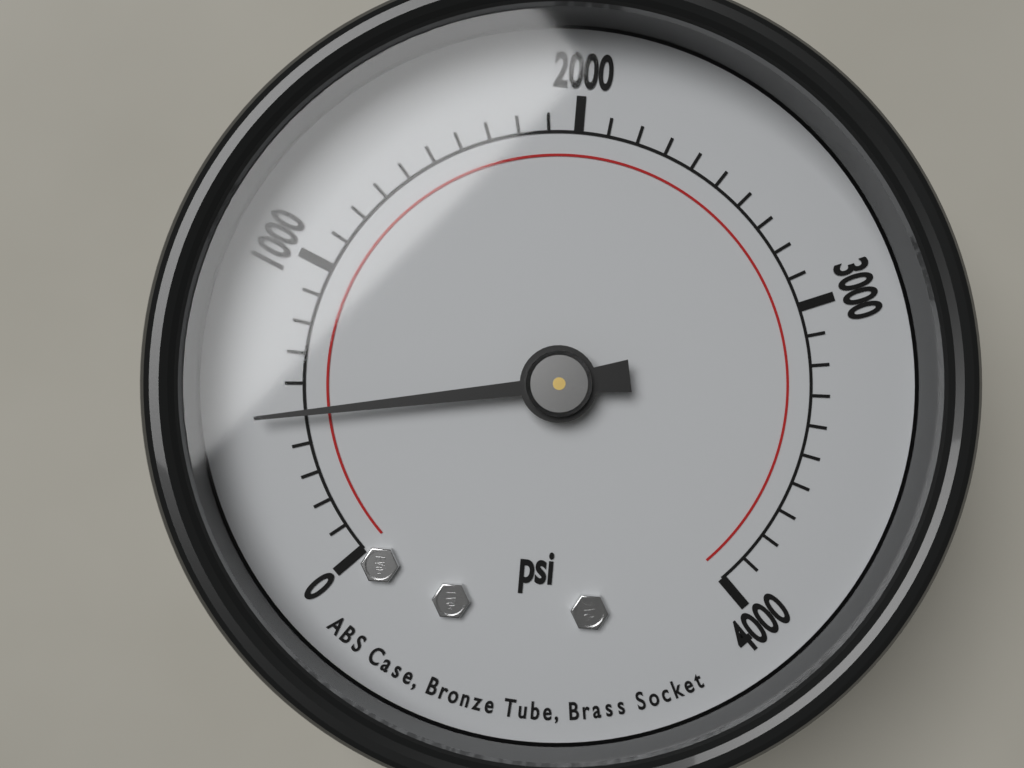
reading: 500 psi
